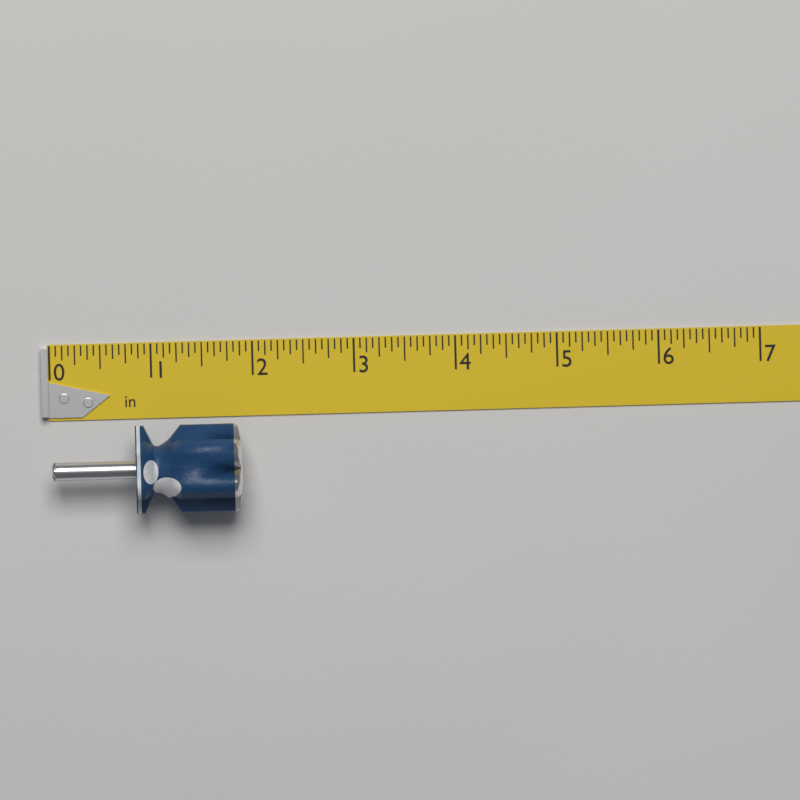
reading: 1.8750 in
